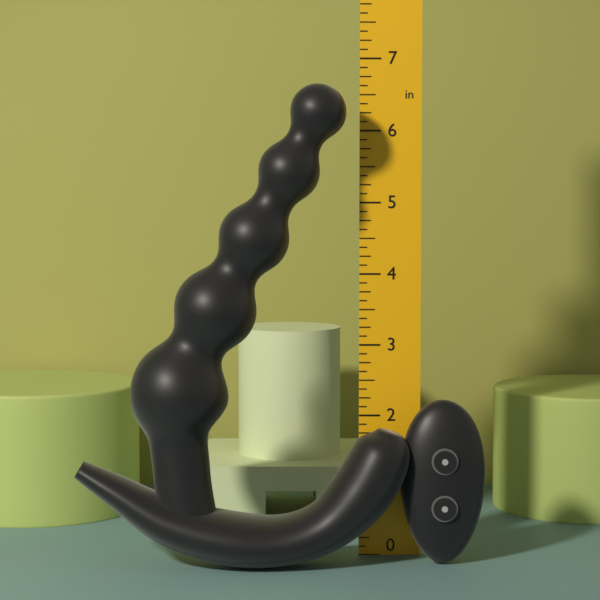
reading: 6.625 in
